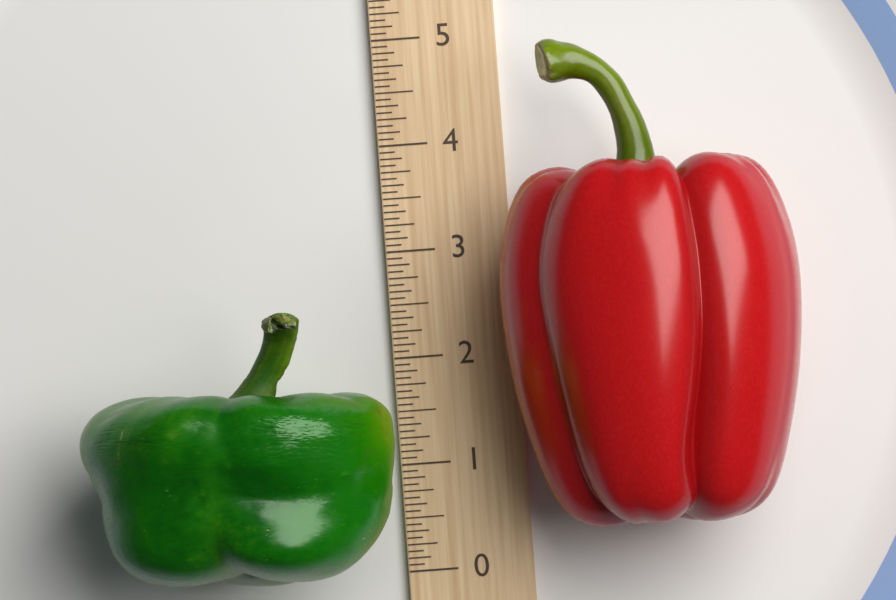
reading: 2.4375 (no unit)
